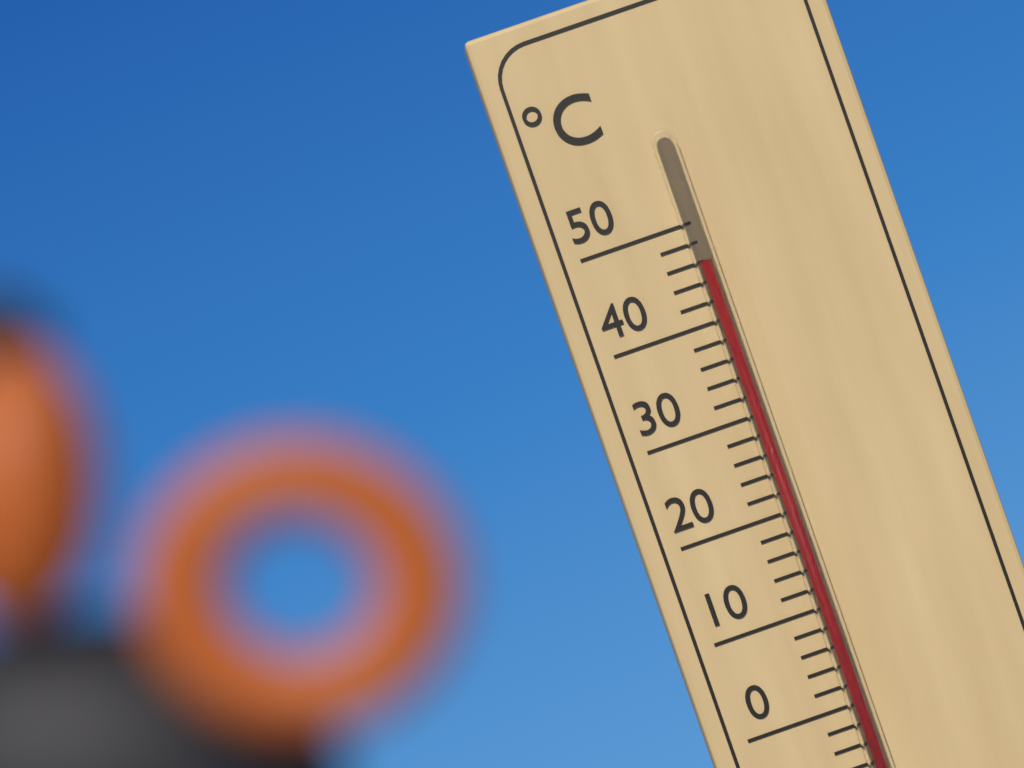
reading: 46 °C
